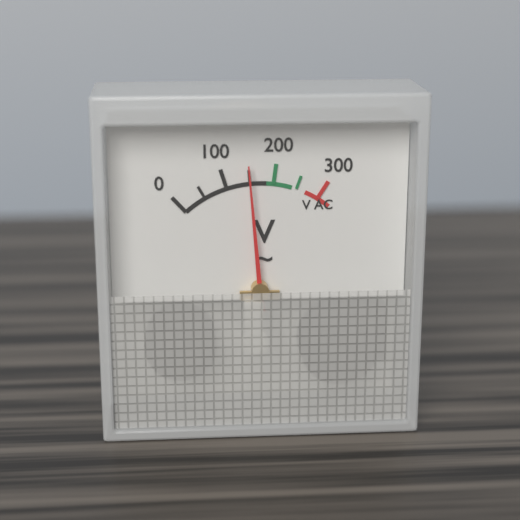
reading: 150 V
